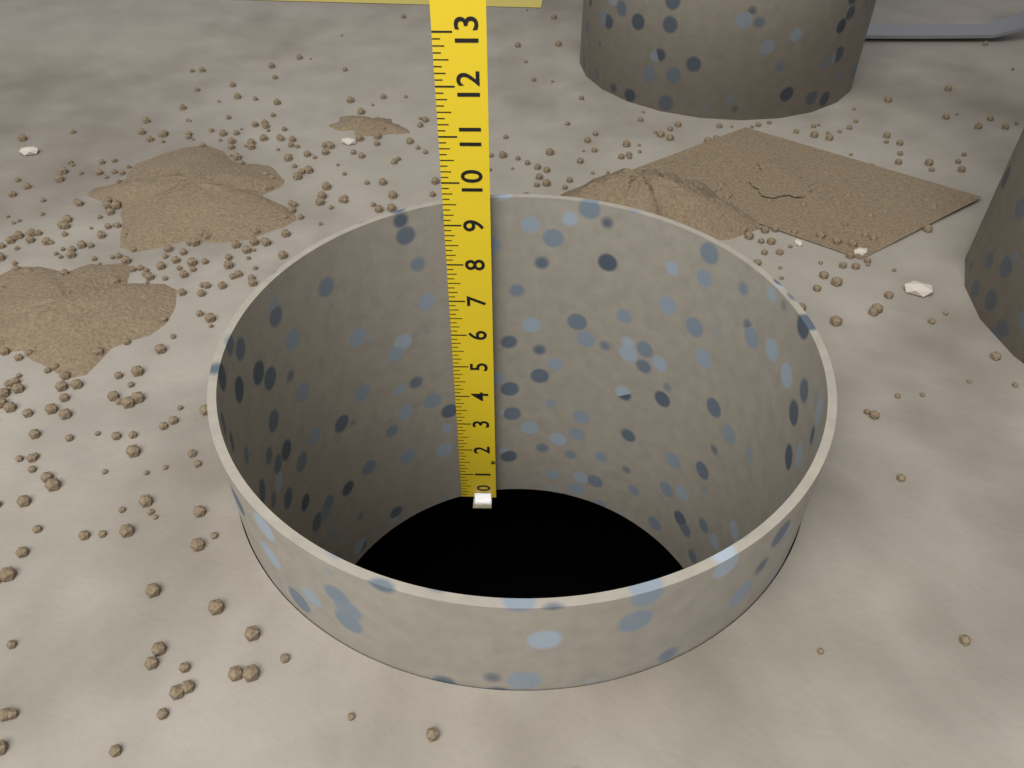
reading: 9.500 in
